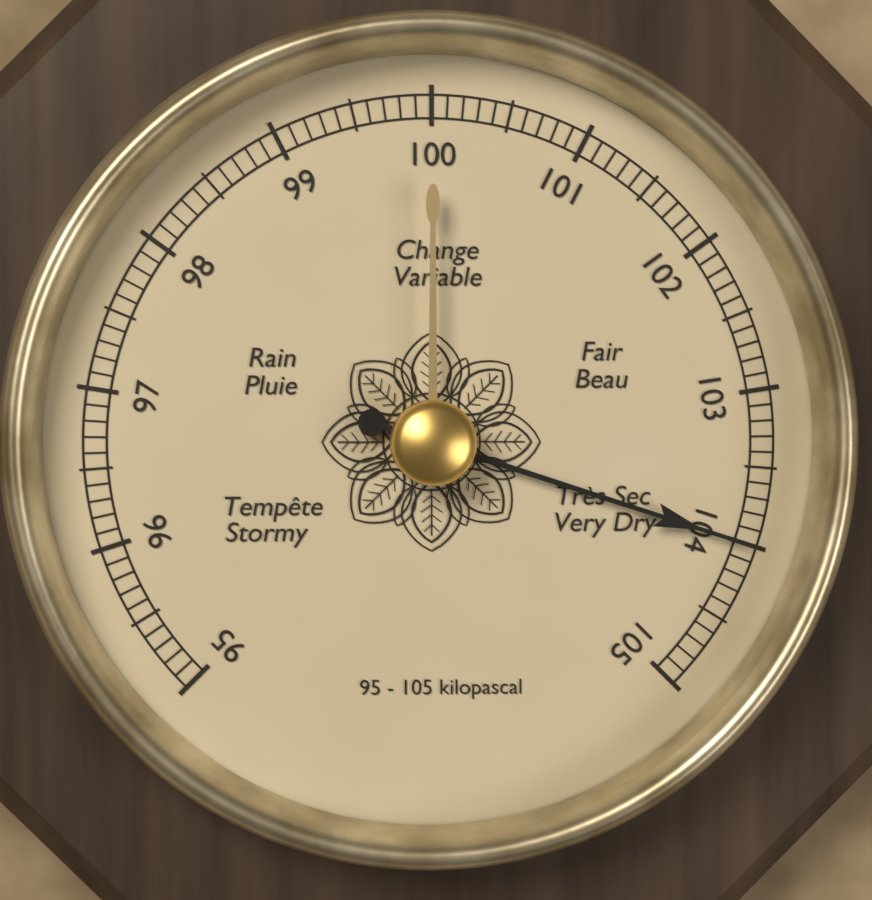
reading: 104.0 kPa
